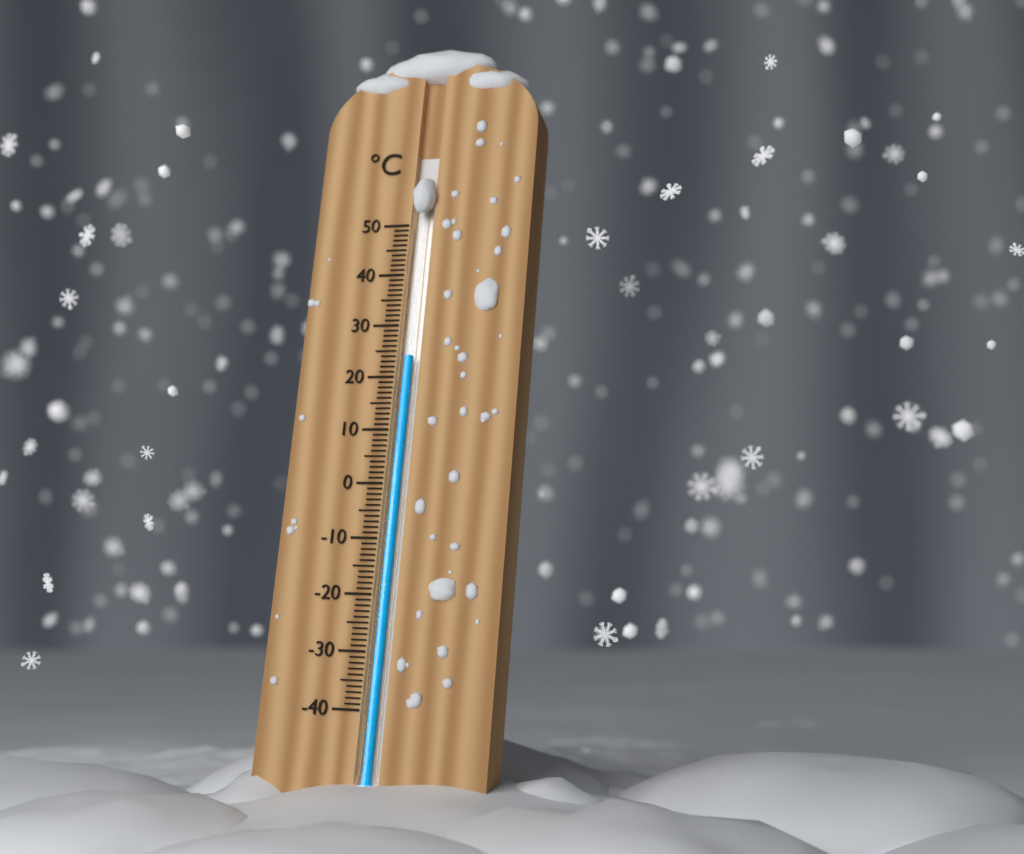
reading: 24 °C
